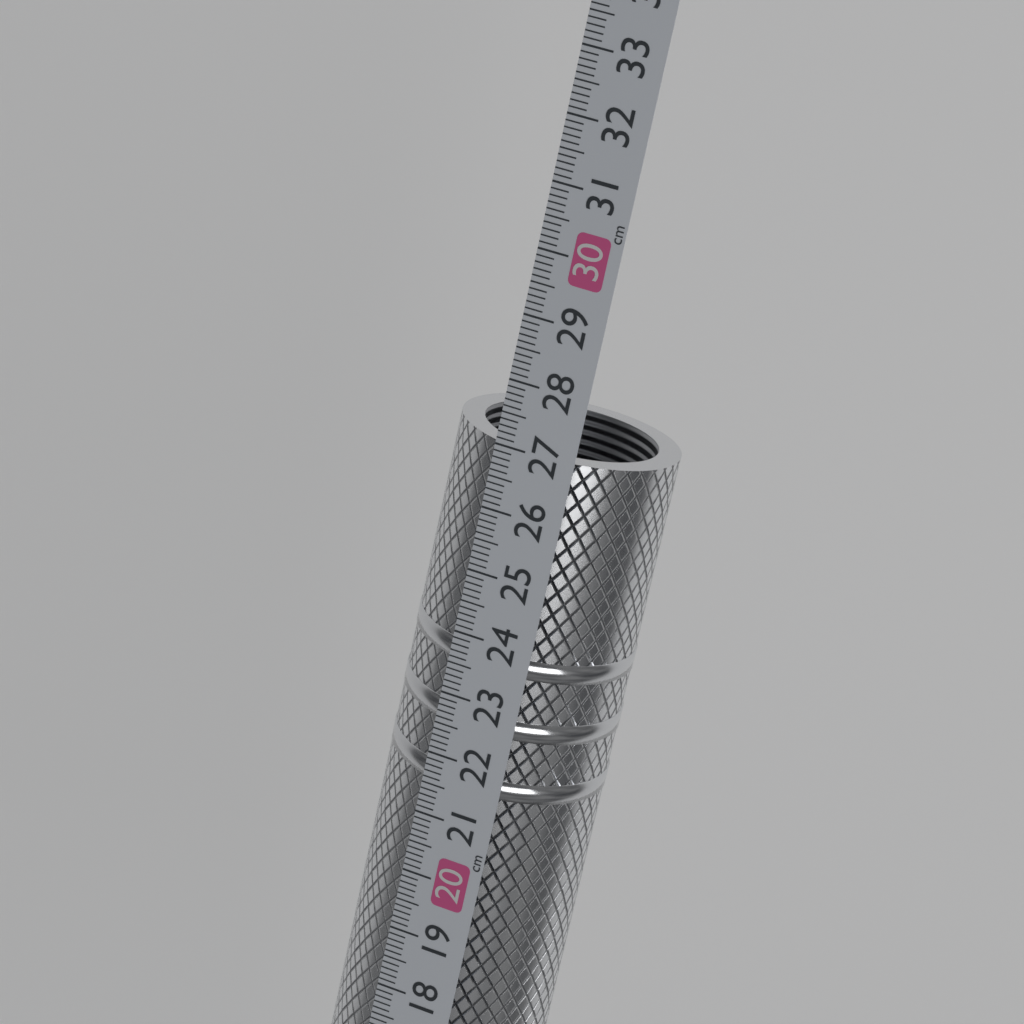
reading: 27.0 cm
